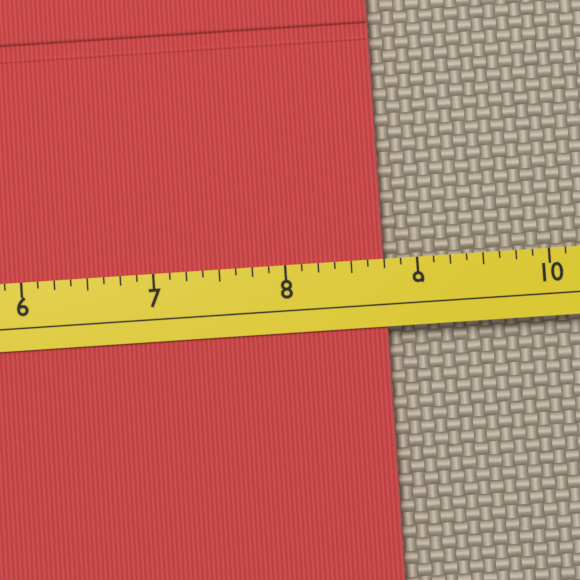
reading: 8.750 (no unit)
